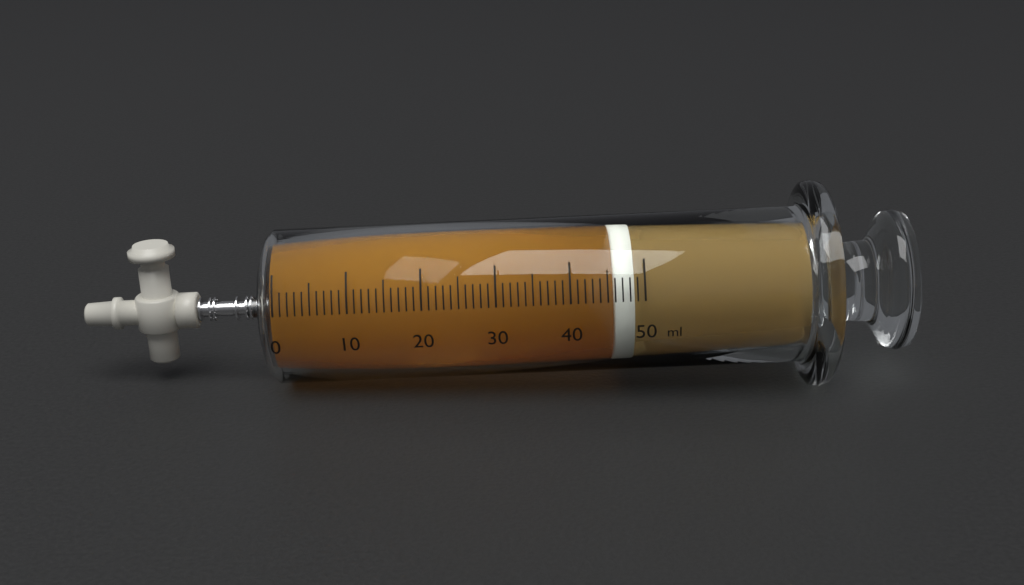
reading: 46 ml
